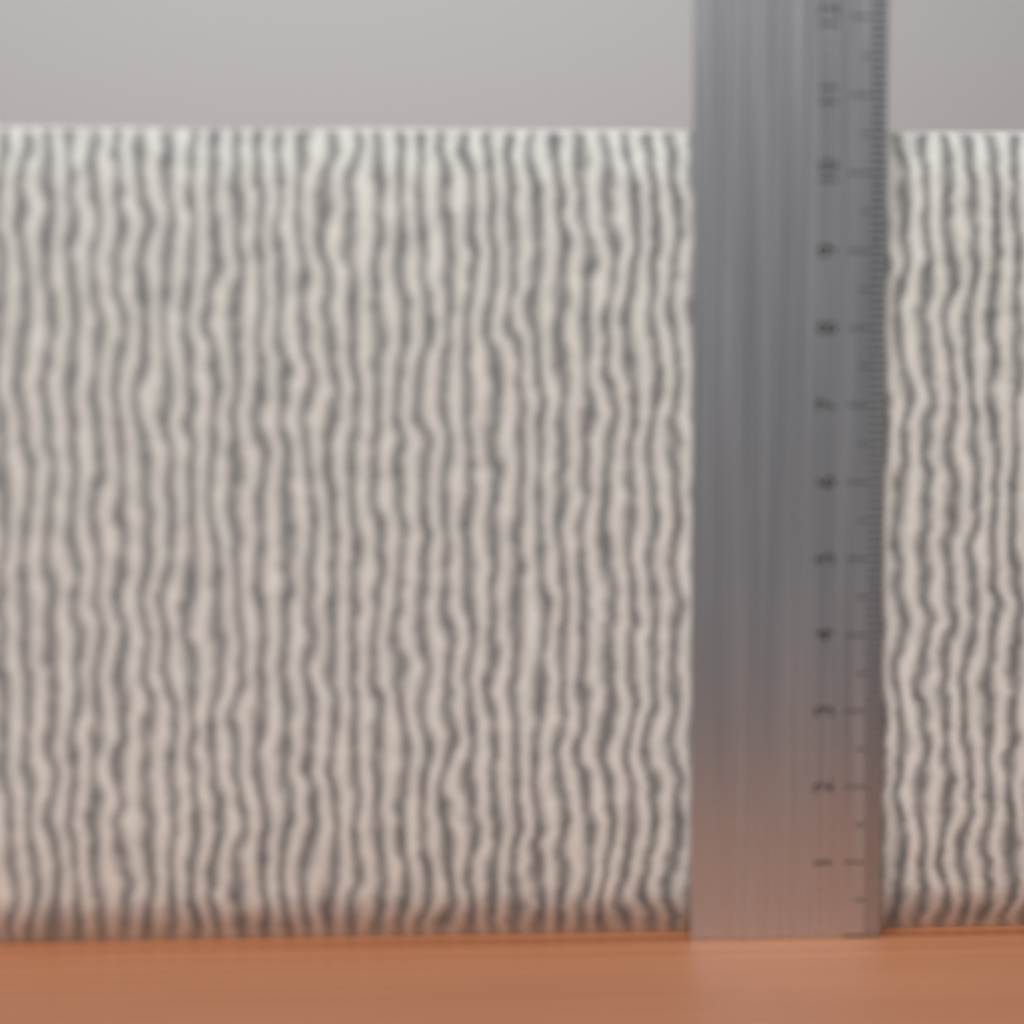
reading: 10.6 cm
